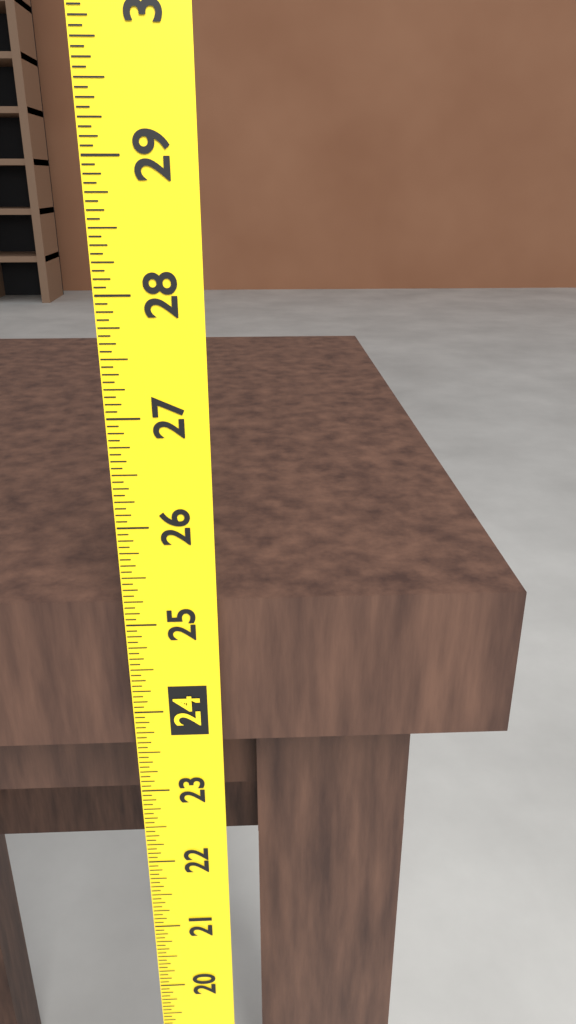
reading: 25.1875 (no unit)
